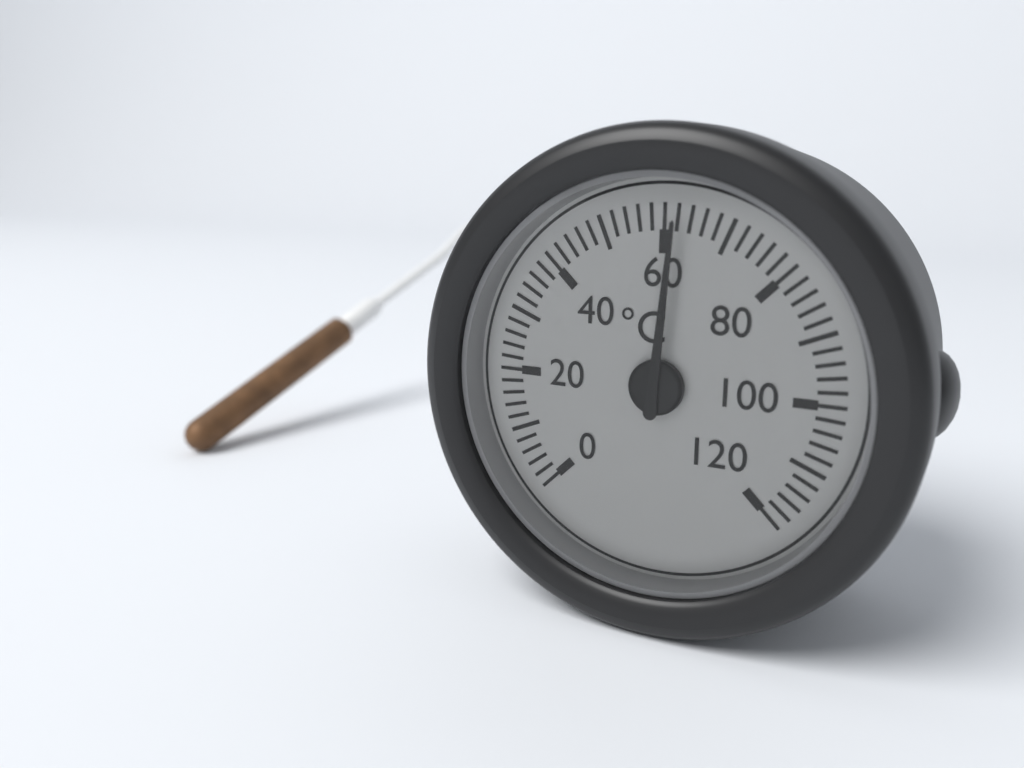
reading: 62 °C
